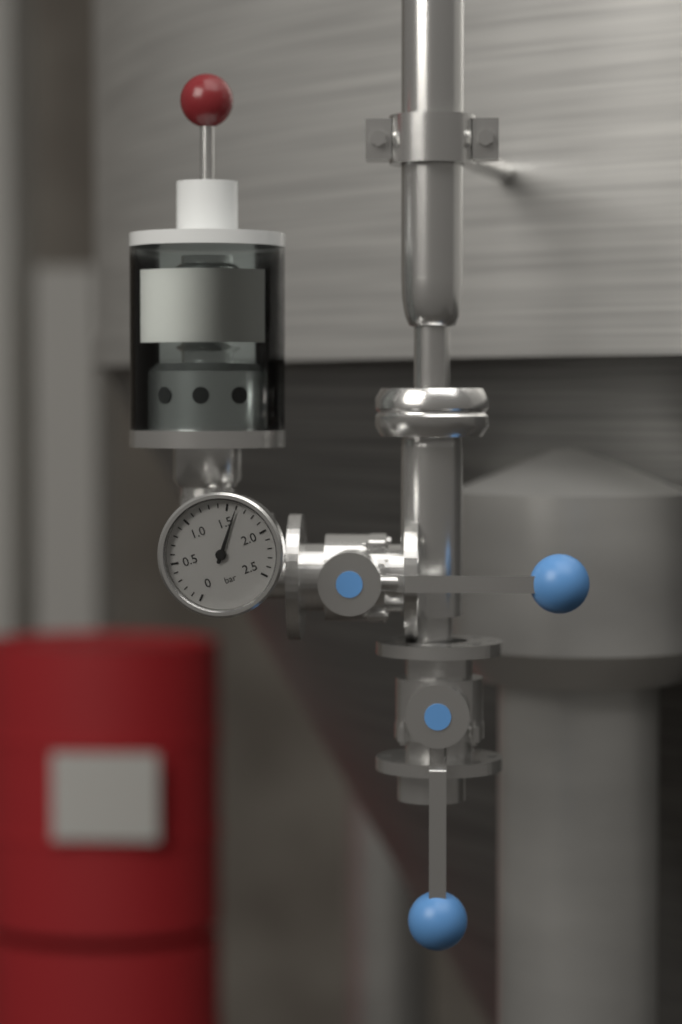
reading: 1.6 bar
